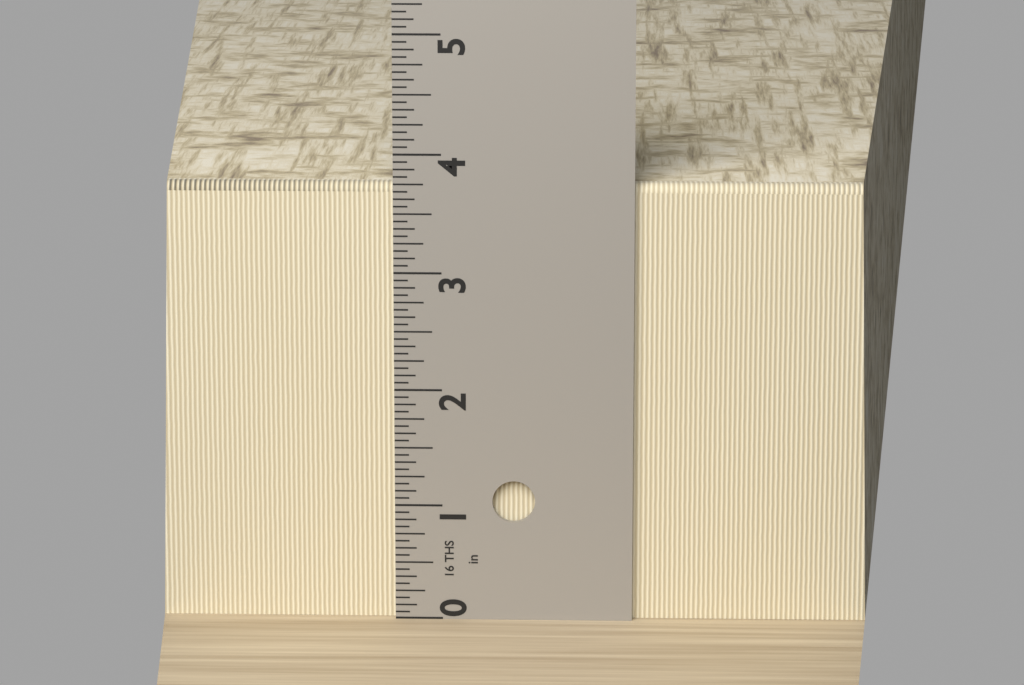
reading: 3.7500 in
